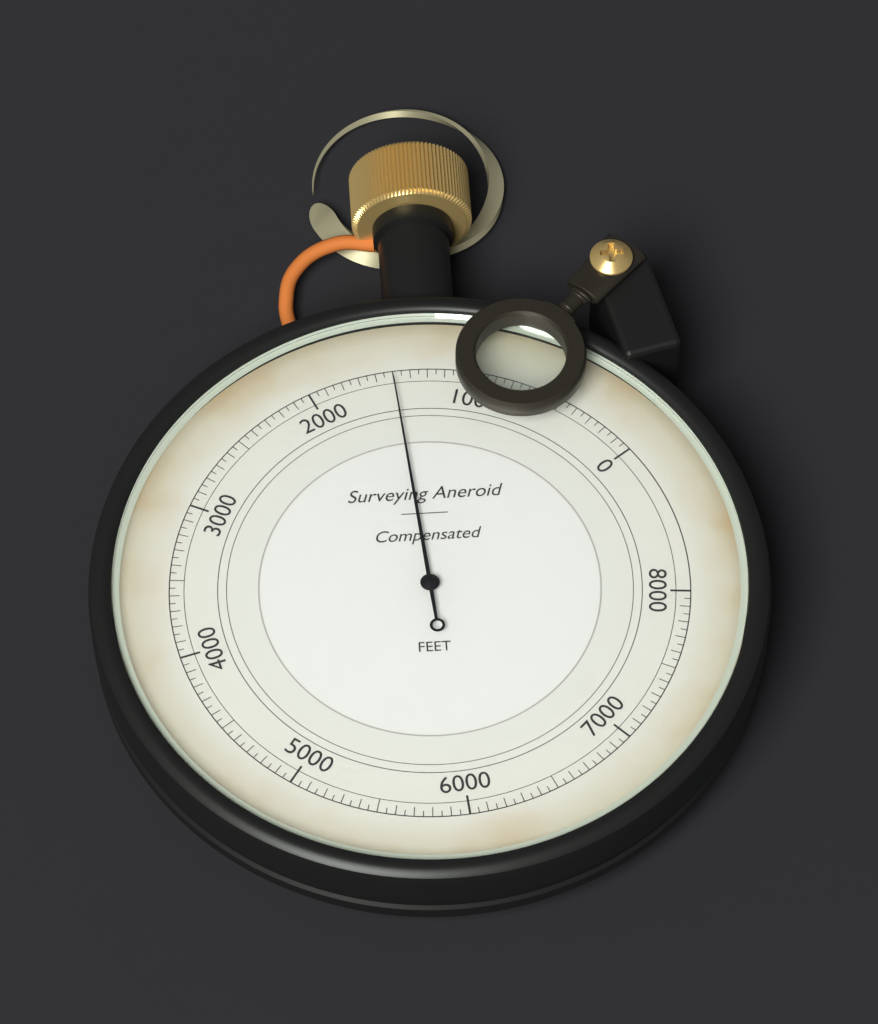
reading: 1500 ft
